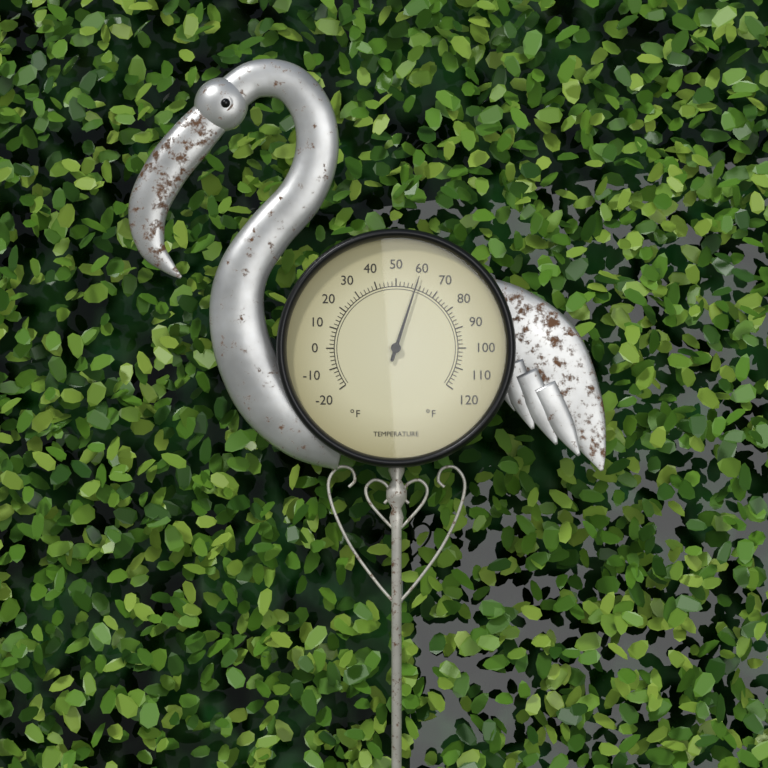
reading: 60 °F
